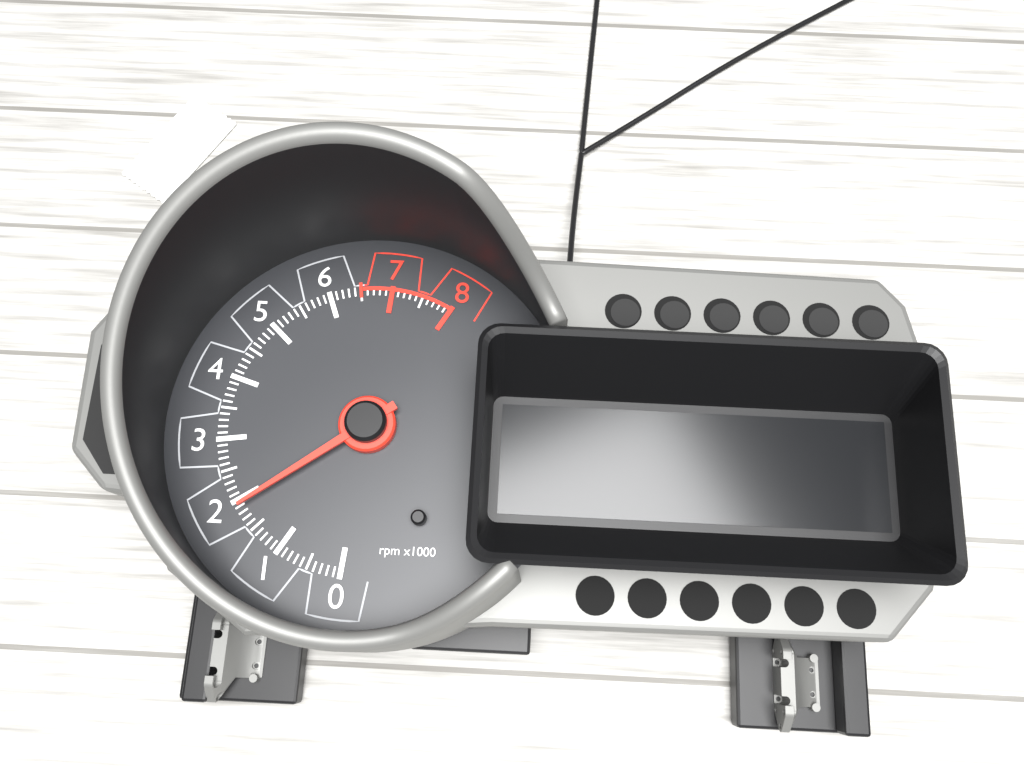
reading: 1900 rpm
